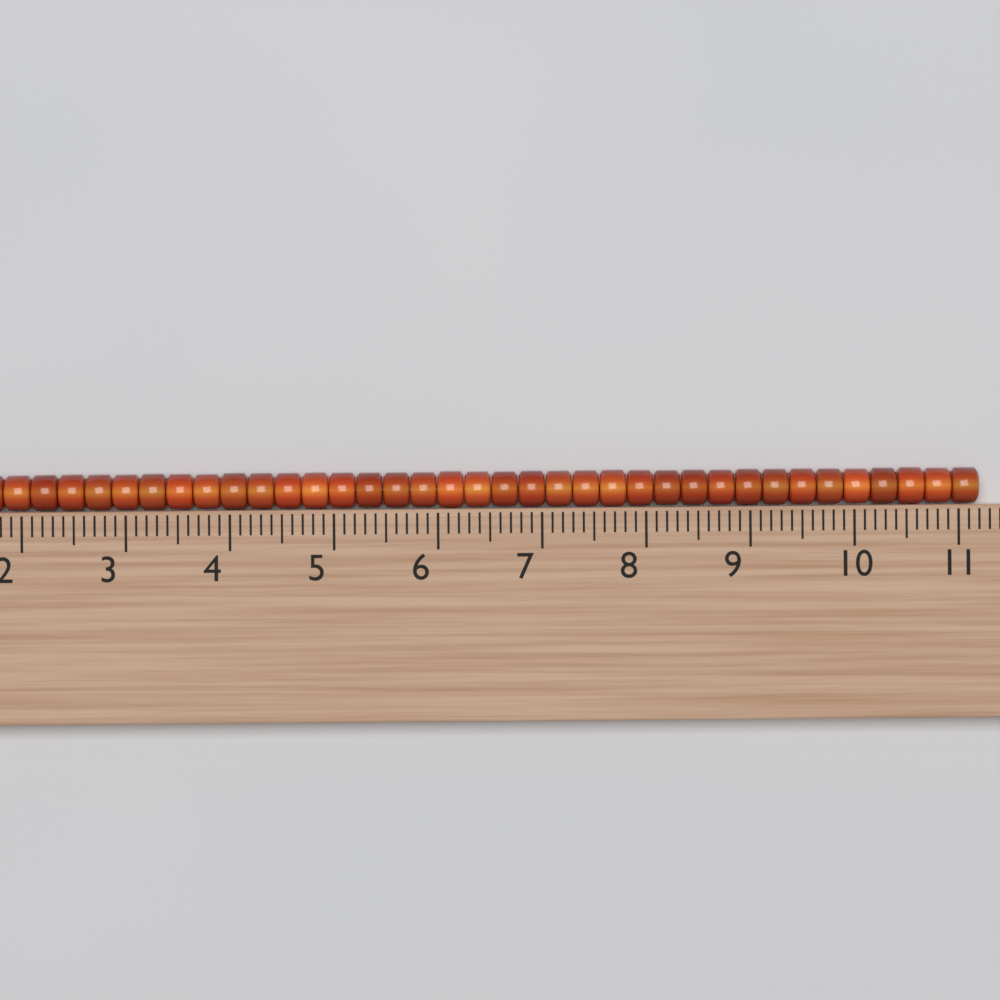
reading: 11.2 (no unit)
